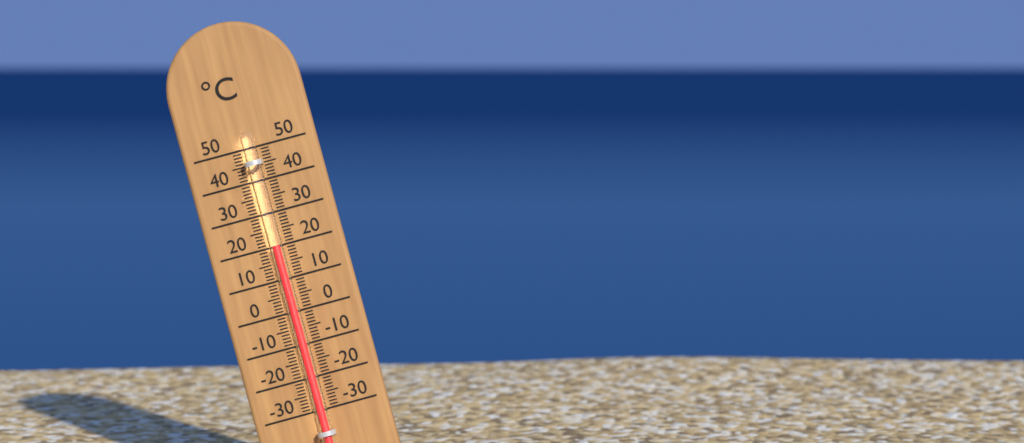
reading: 20 °C
